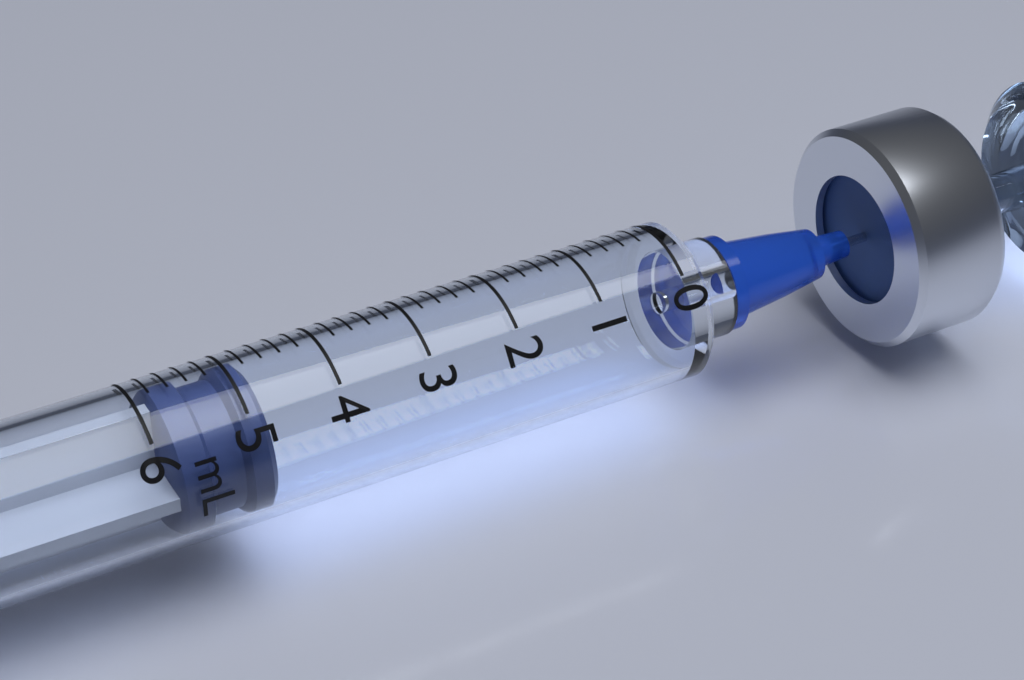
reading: 4.8 mL
